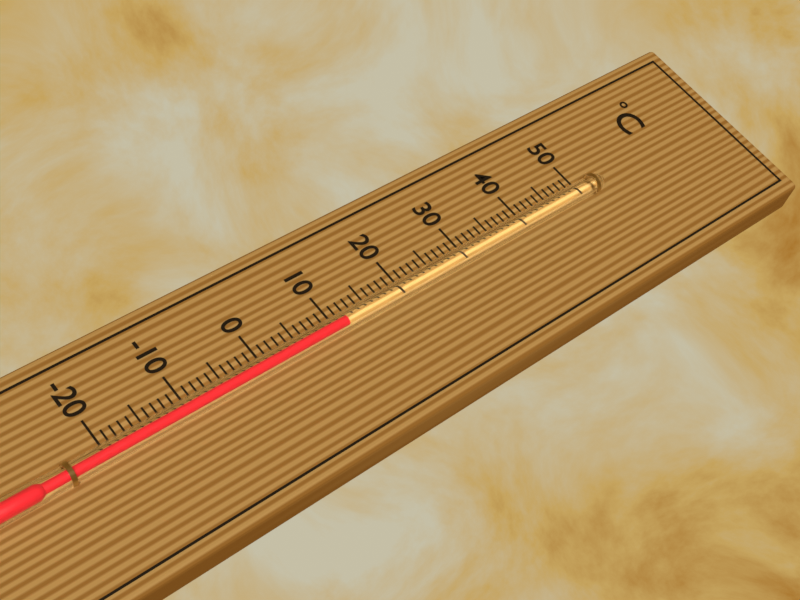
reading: 11 °C
